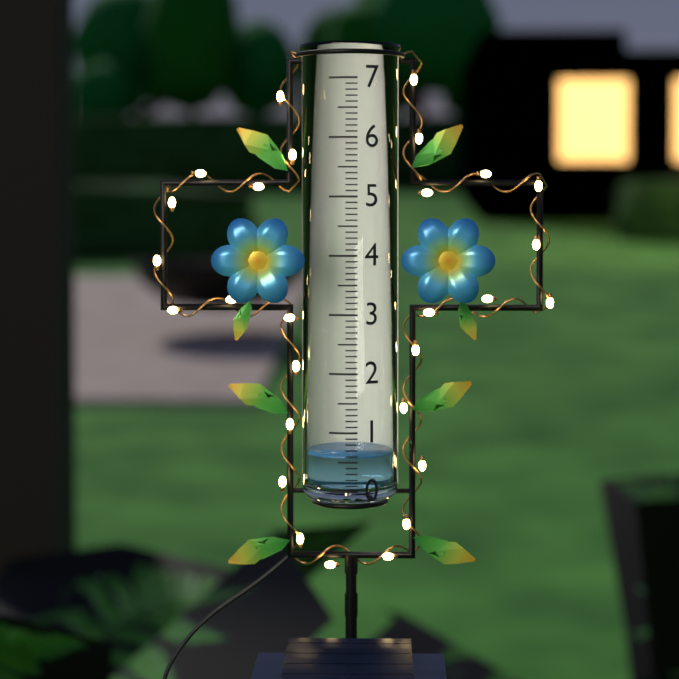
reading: 0.6 (no unit)
